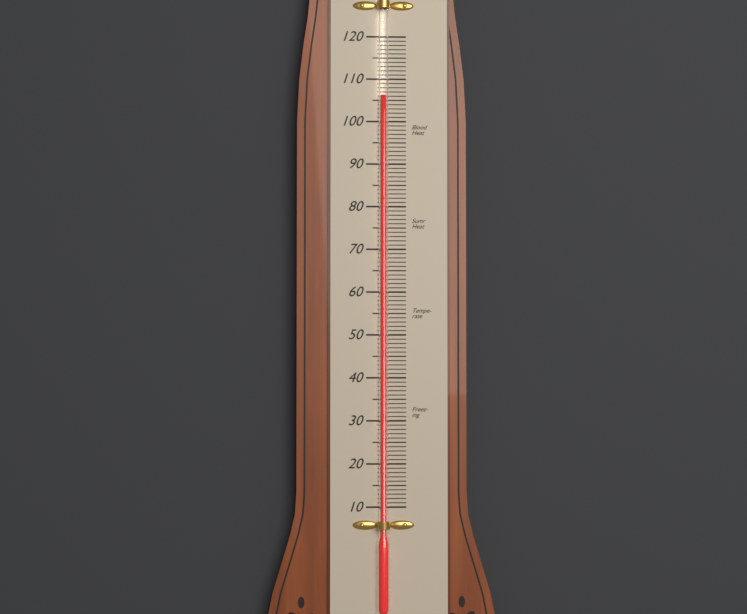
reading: 106 (no unit)
